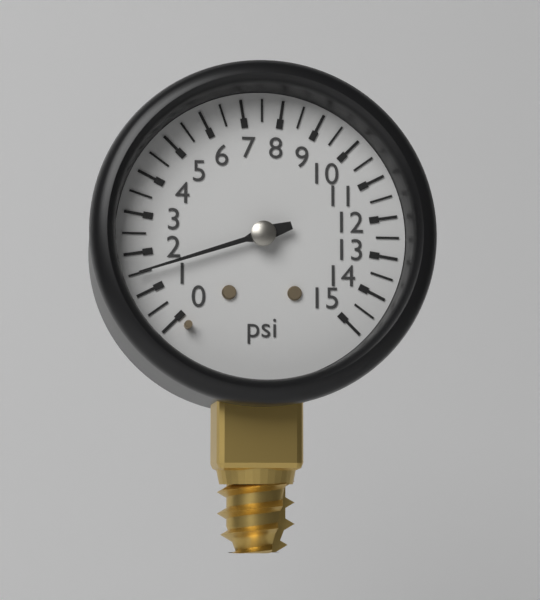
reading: 1.5 psi
